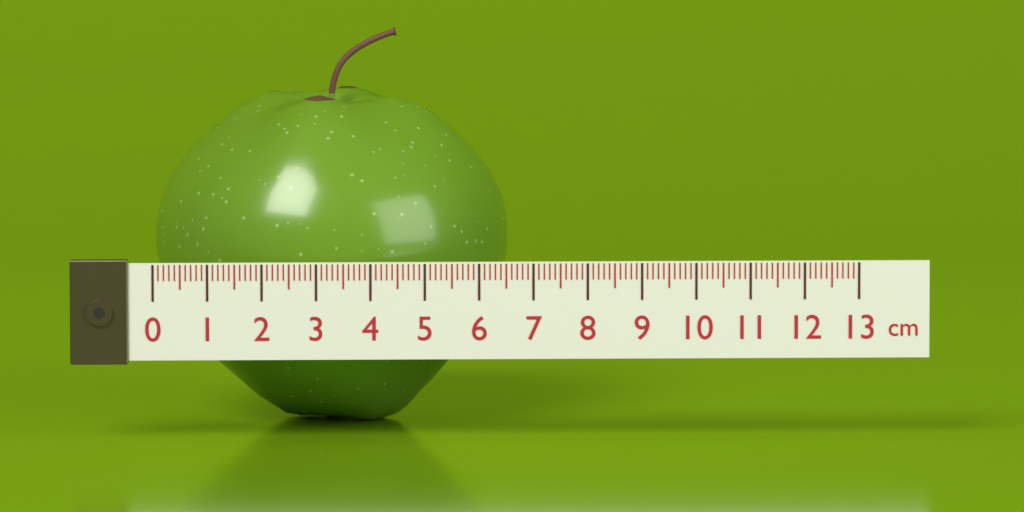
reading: 6.6 cm
